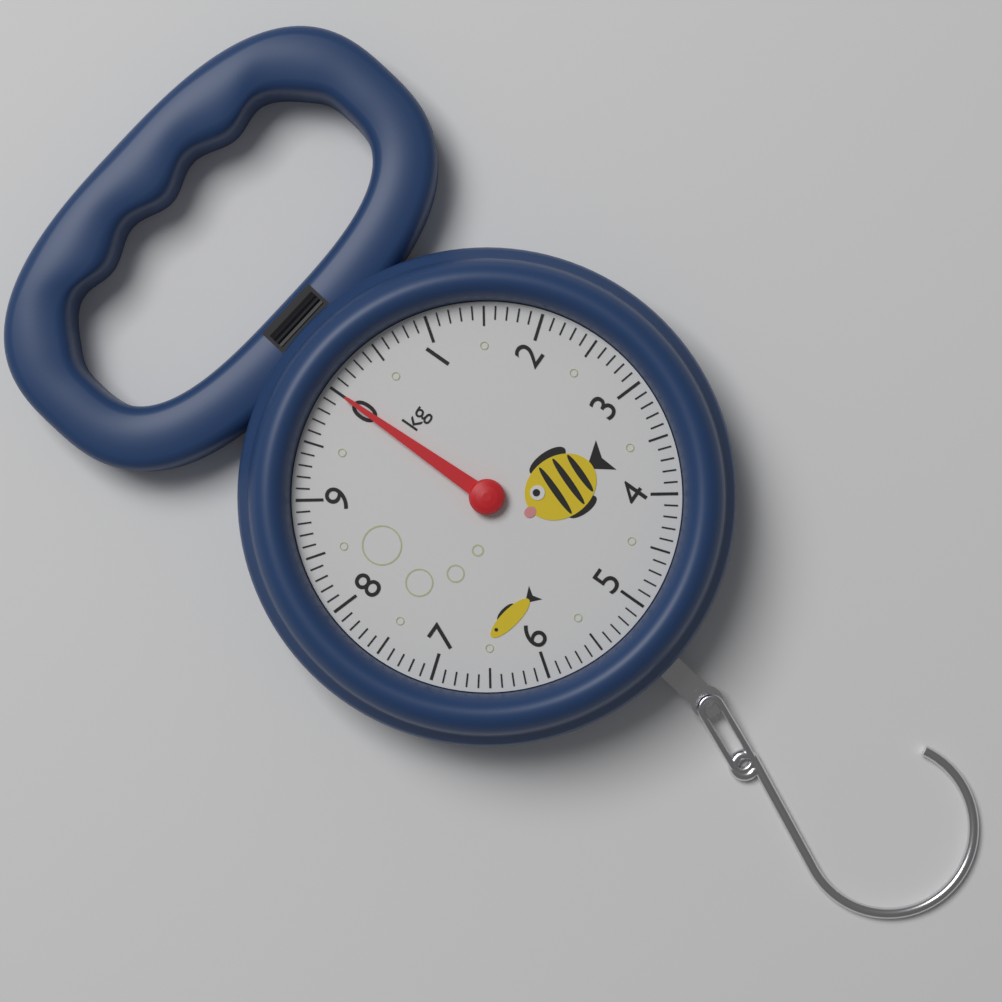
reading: 0.0 kg
